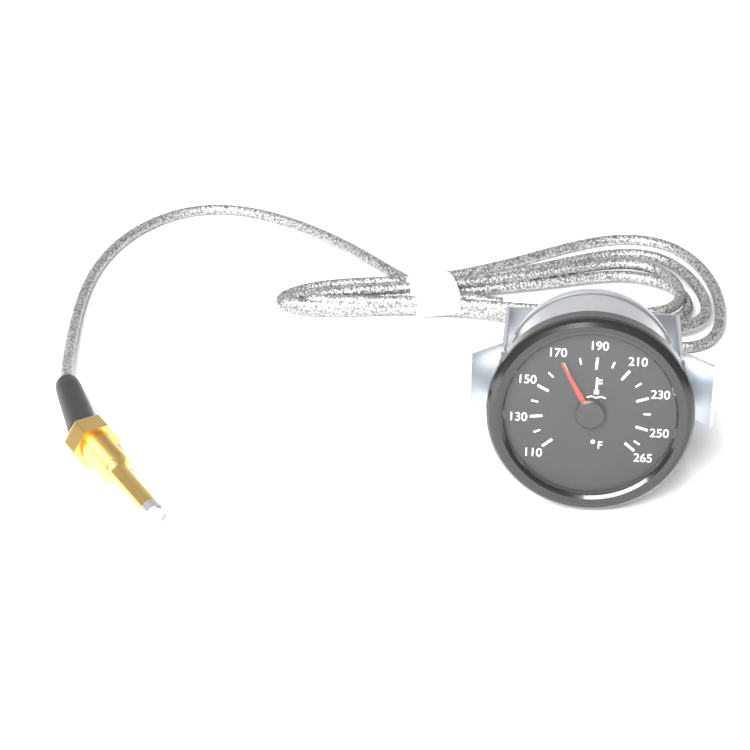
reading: 170 °F
